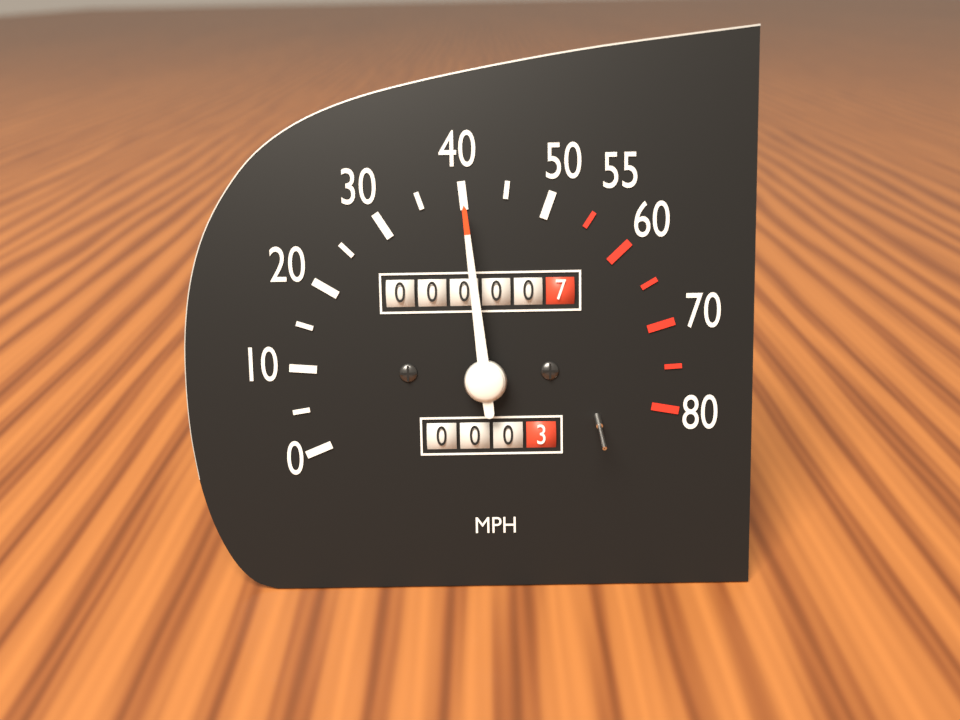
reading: 40 mph
